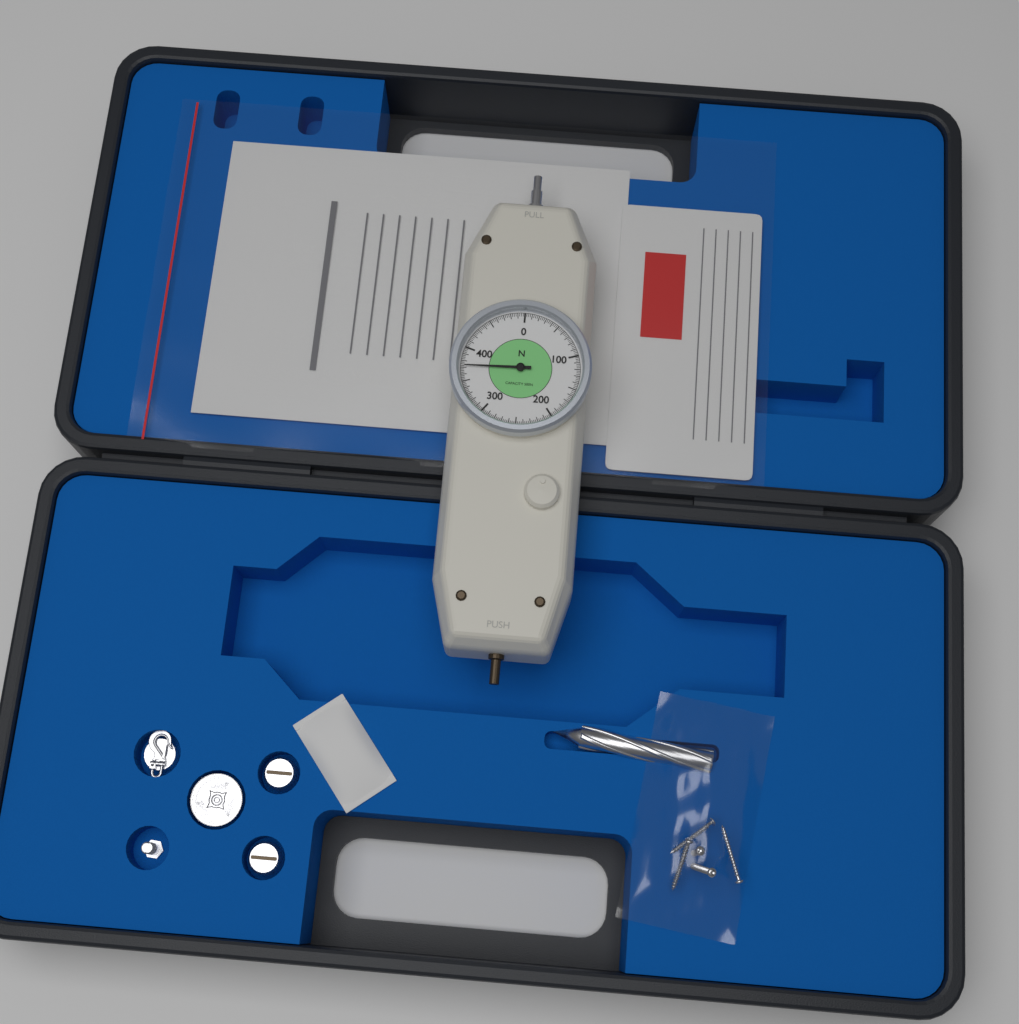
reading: 372.5 N
